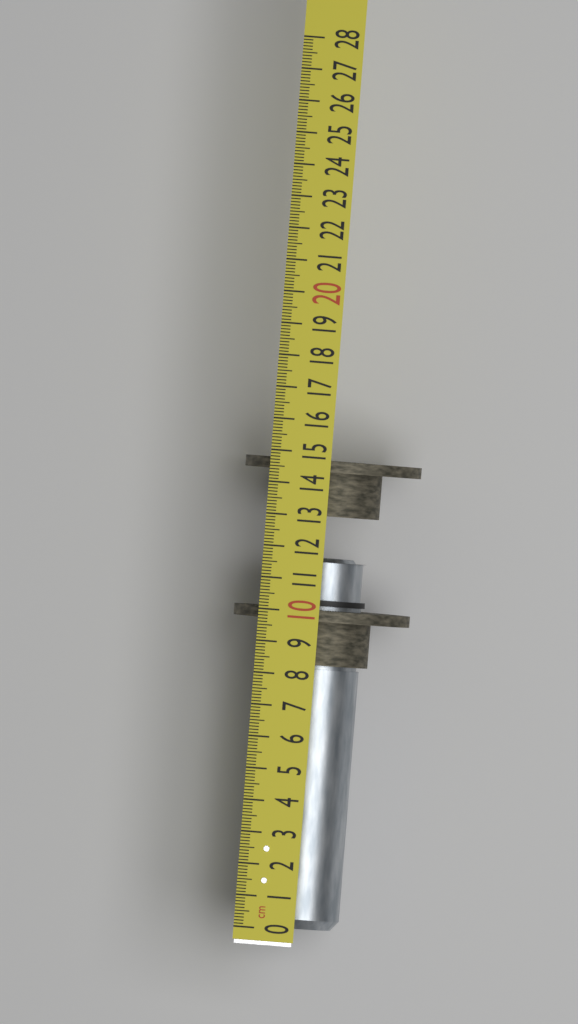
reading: 11.7 cm
